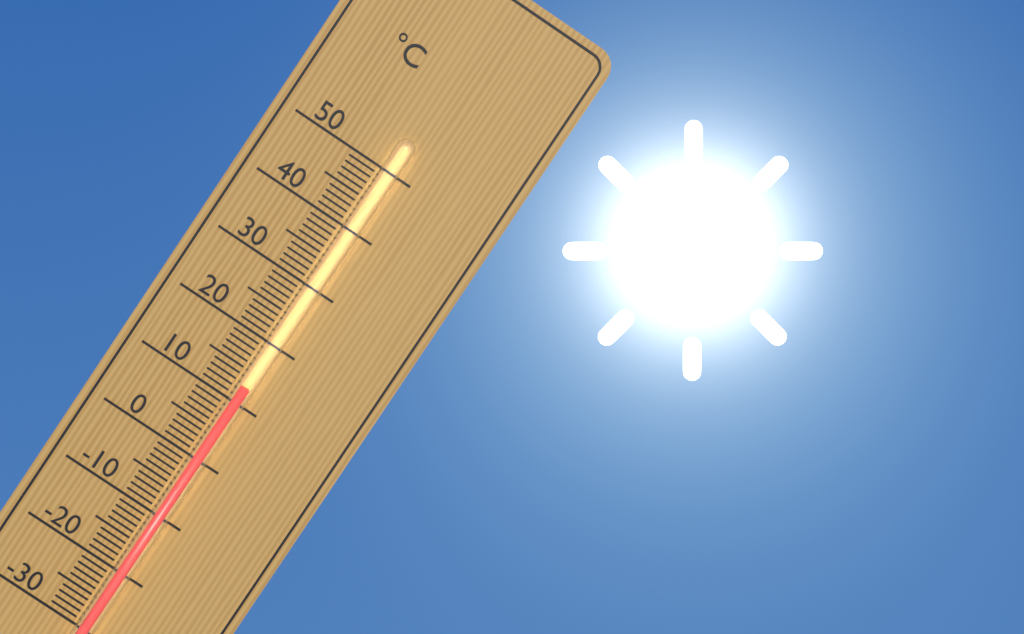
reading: 13 °C
